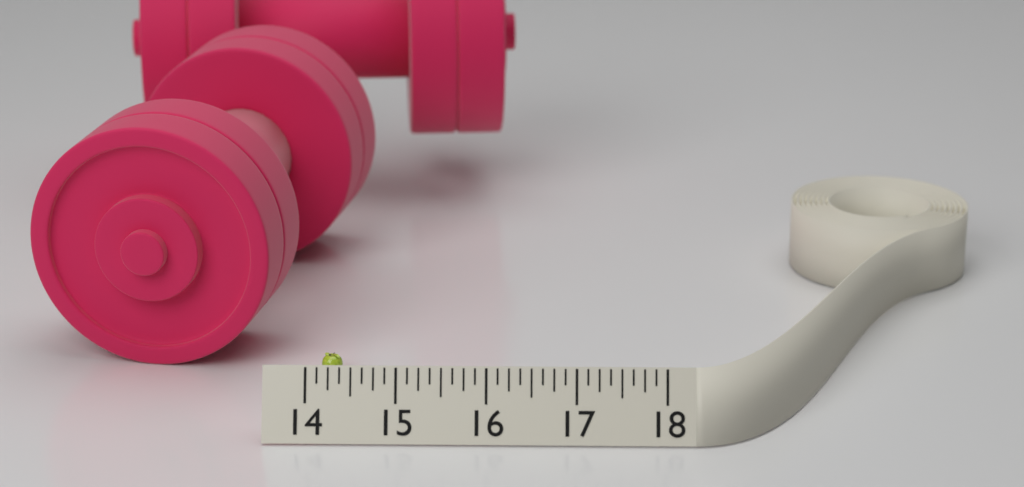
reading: 14.250 (no unit)
